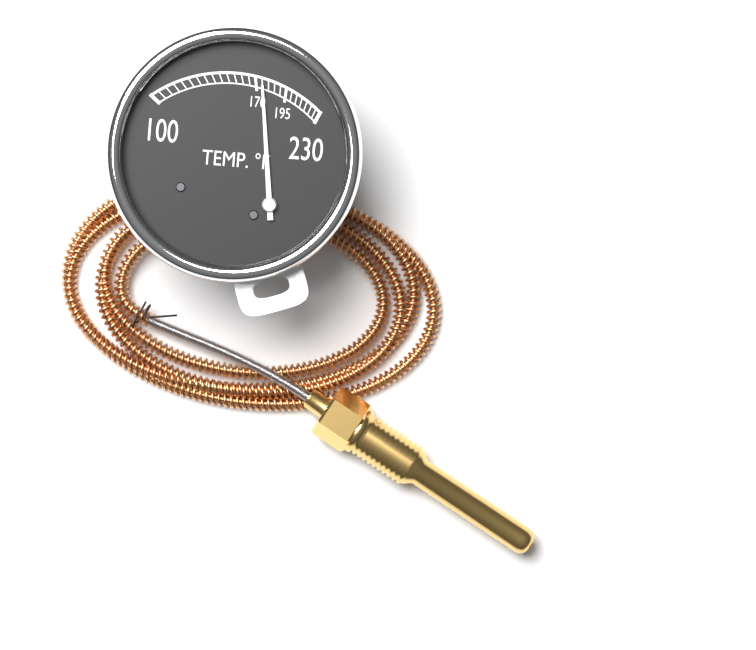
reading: 175 °F
